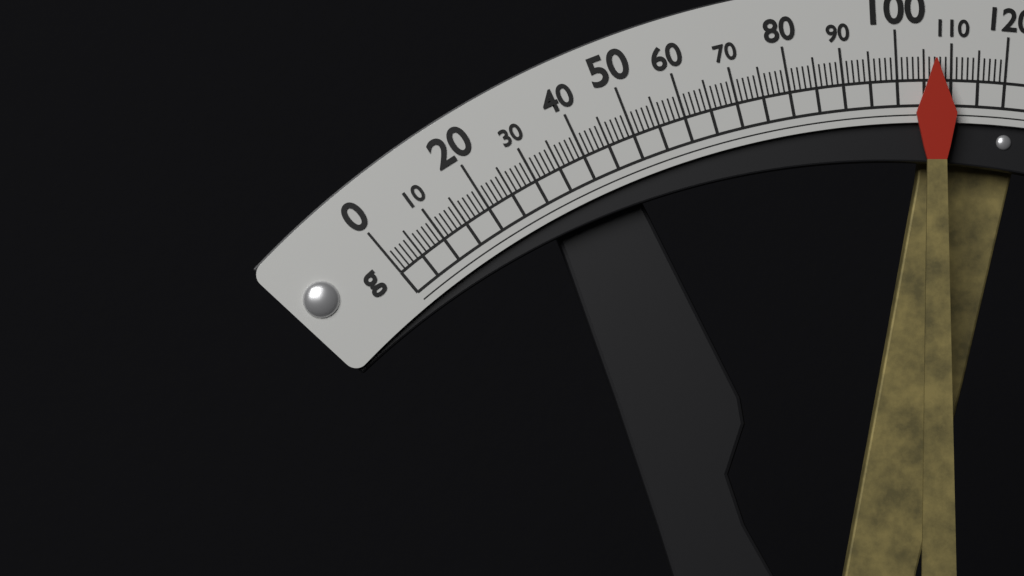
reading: 107 g
